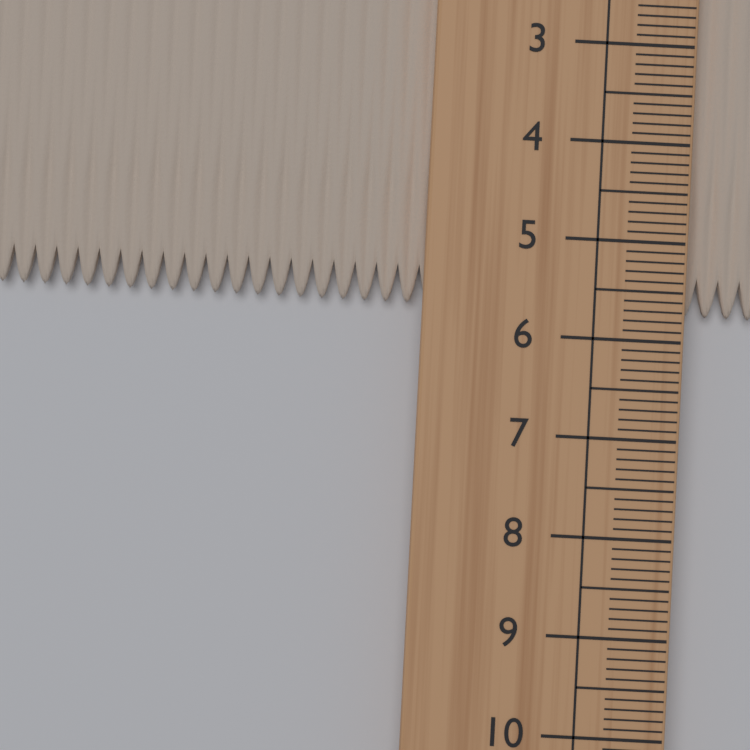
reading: 5.7 cm
